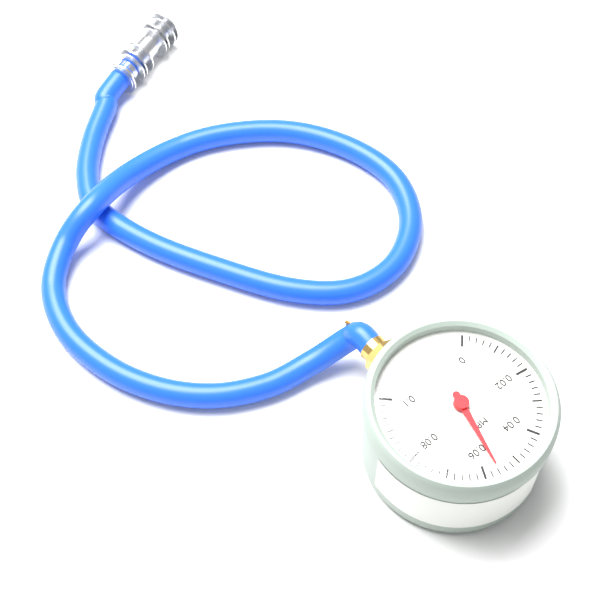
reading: 0.056 MPa
